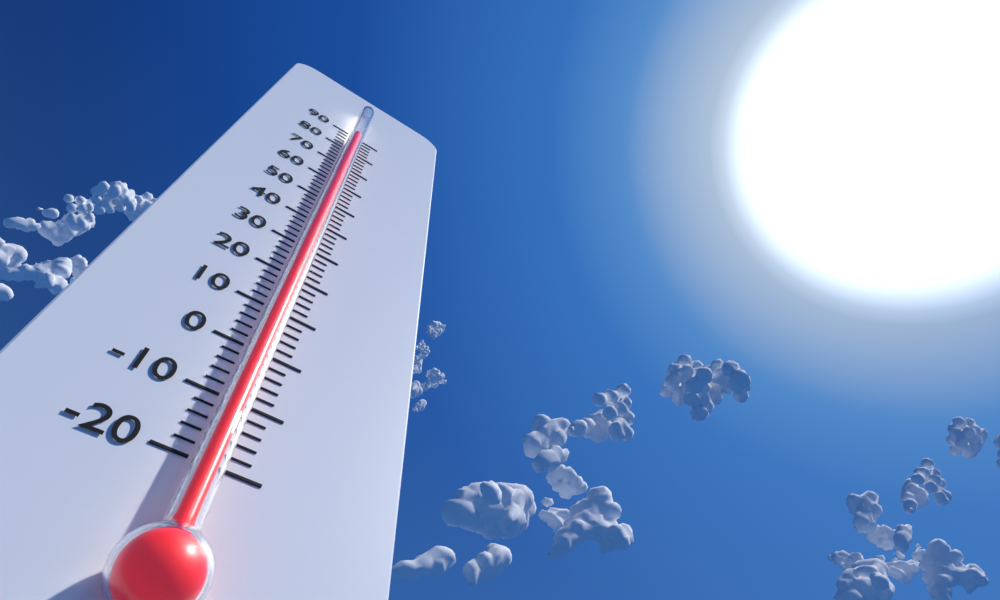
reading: 86 (no unit)
